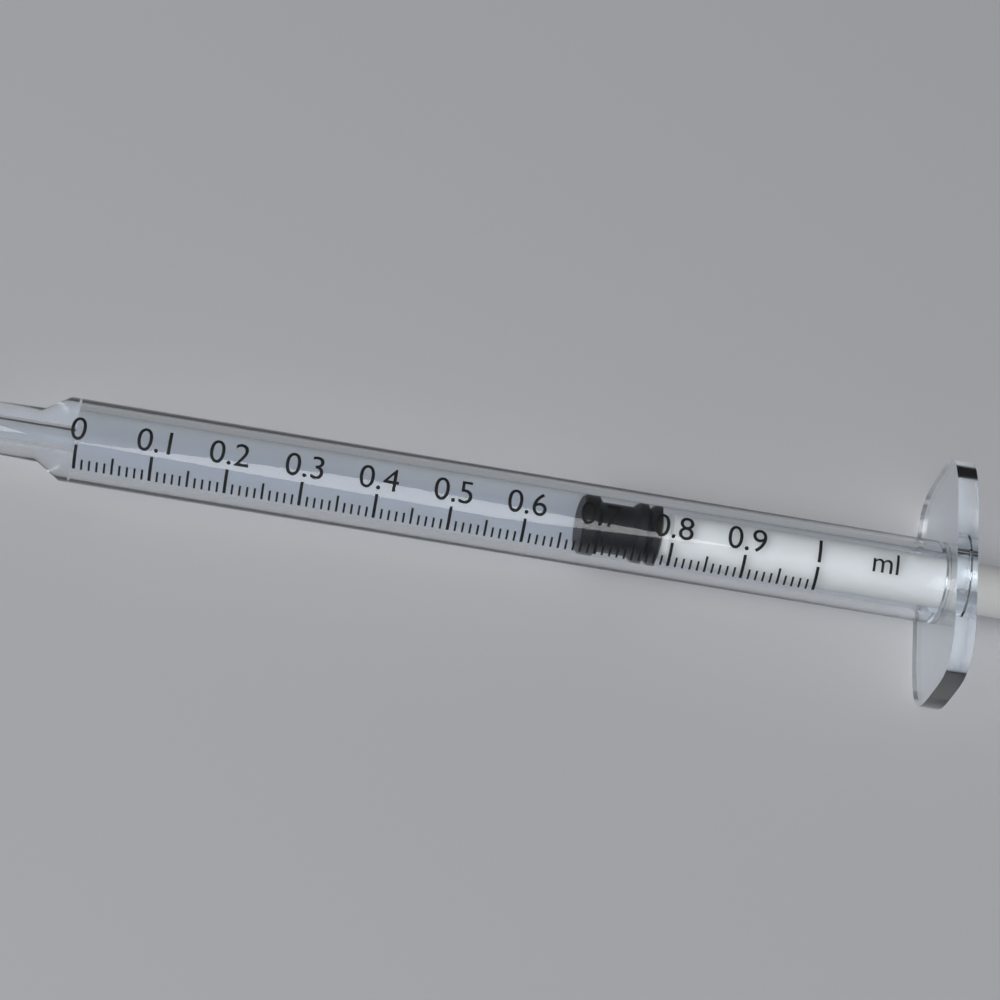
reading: 0.68 ml
